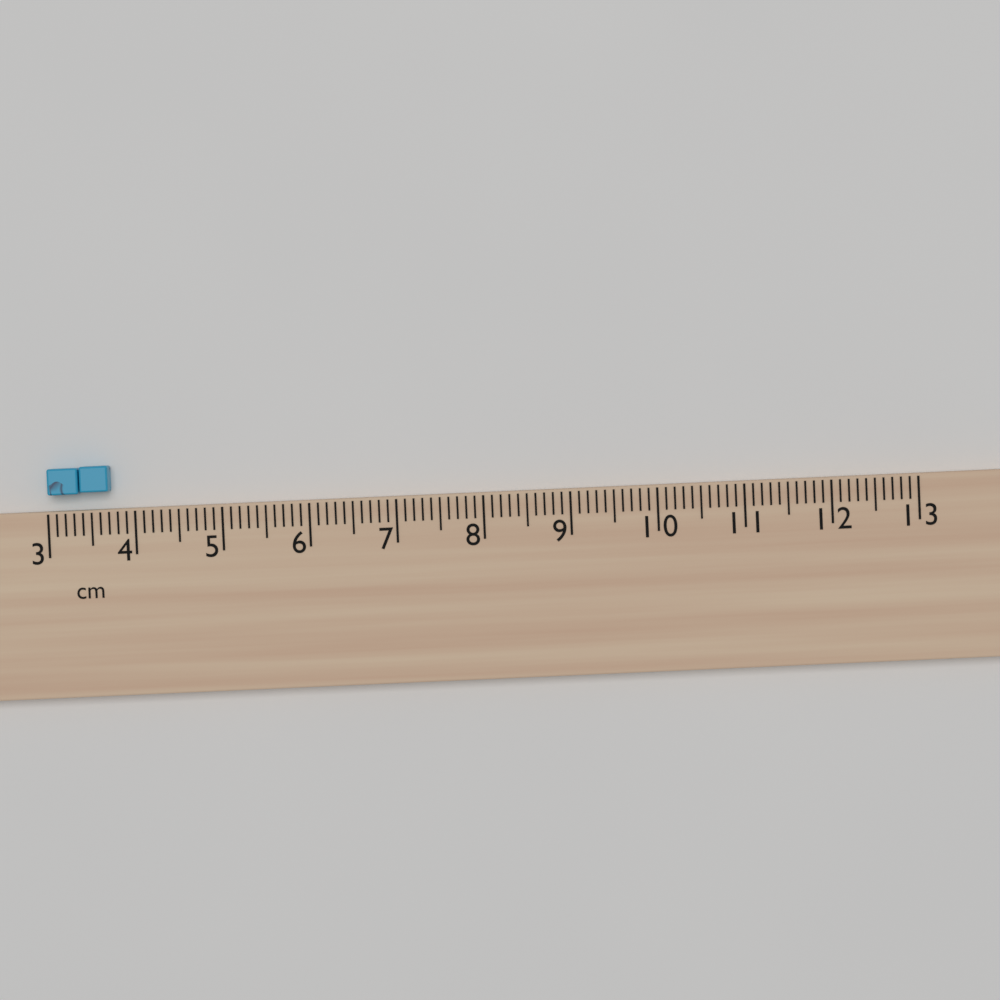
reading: 3.7 cm
